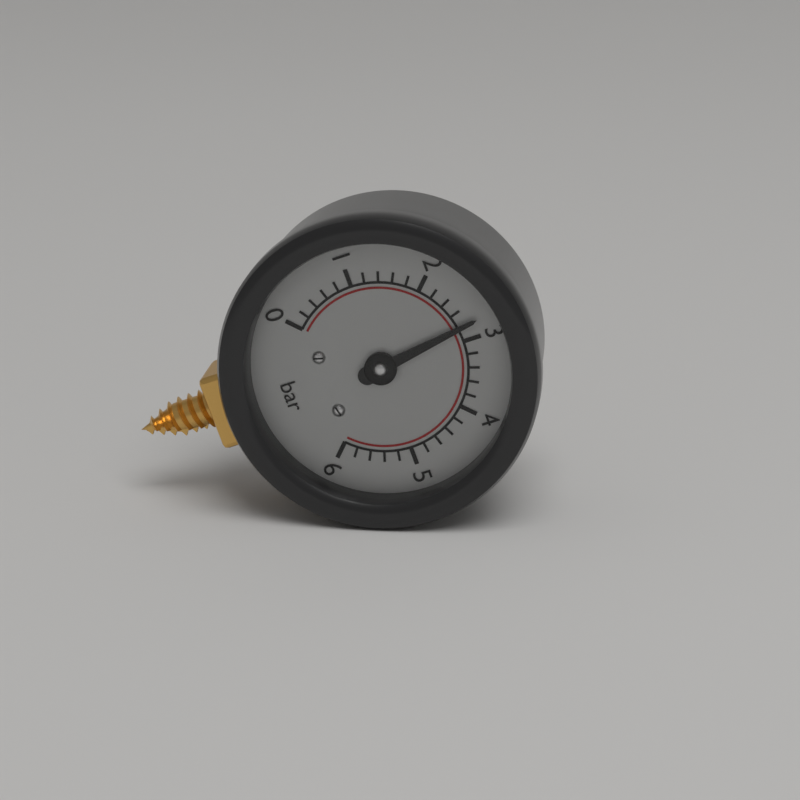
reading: 2.8 bar
